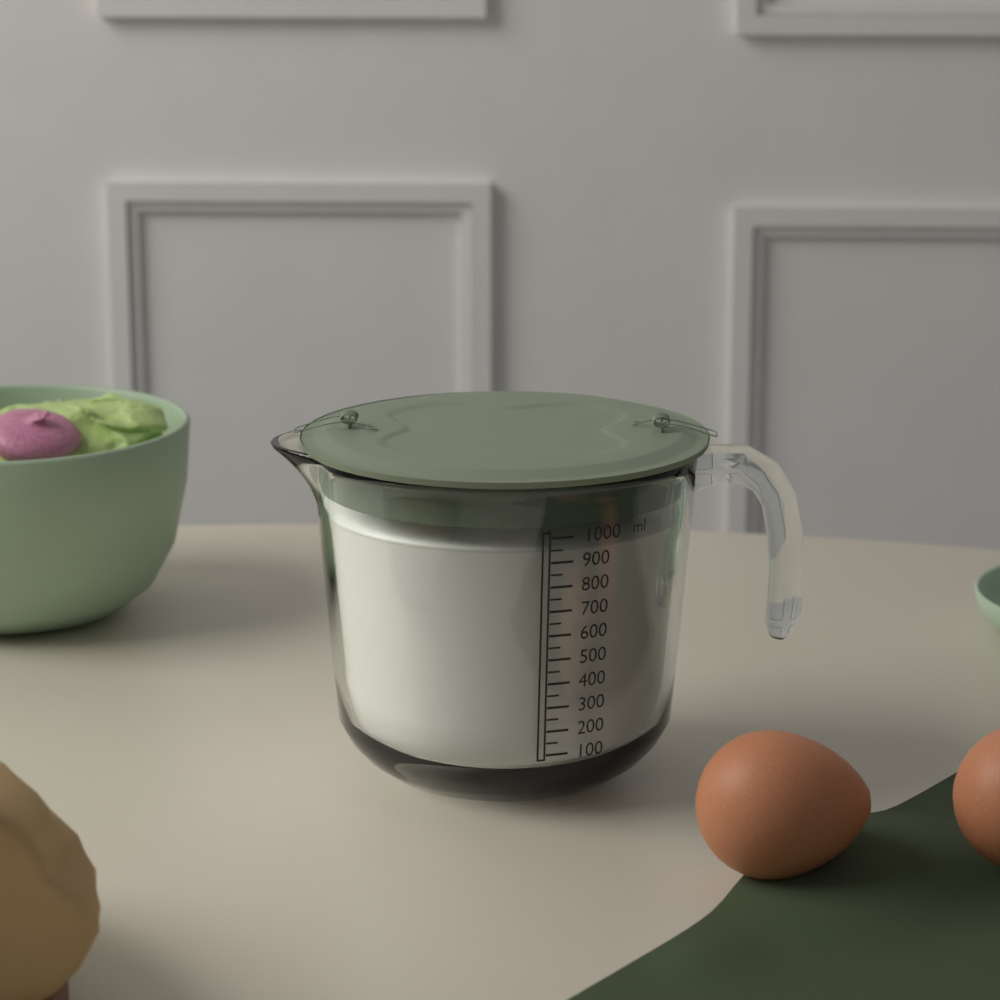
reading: 950 ml
